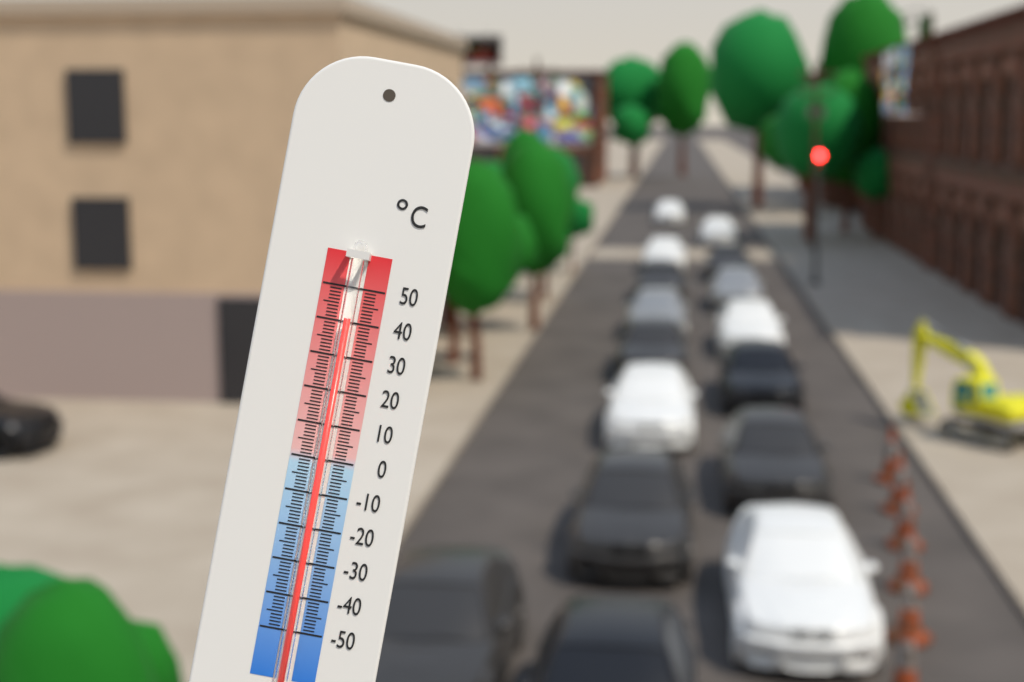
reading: 41 °C
